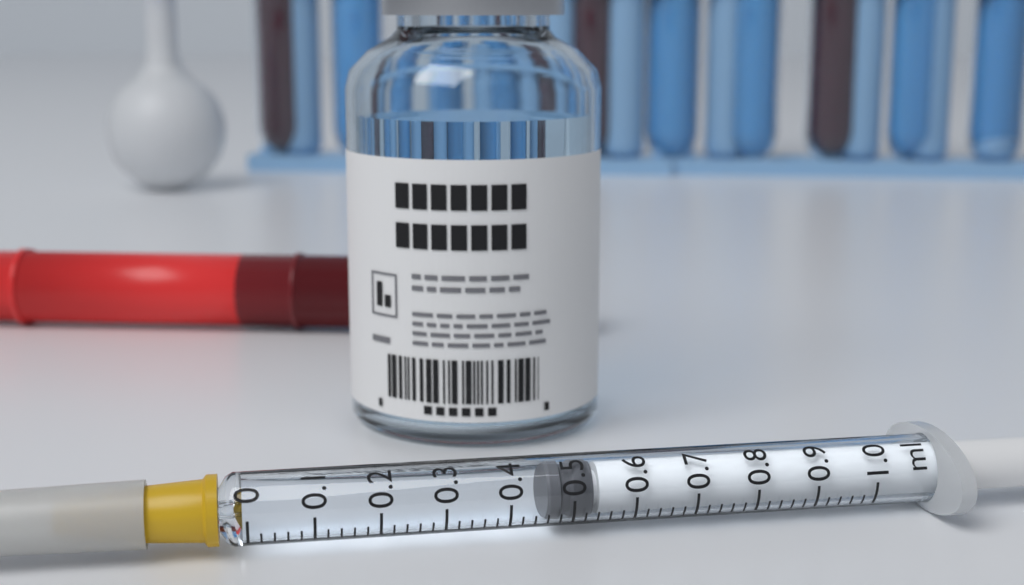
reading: 0.46 ml
